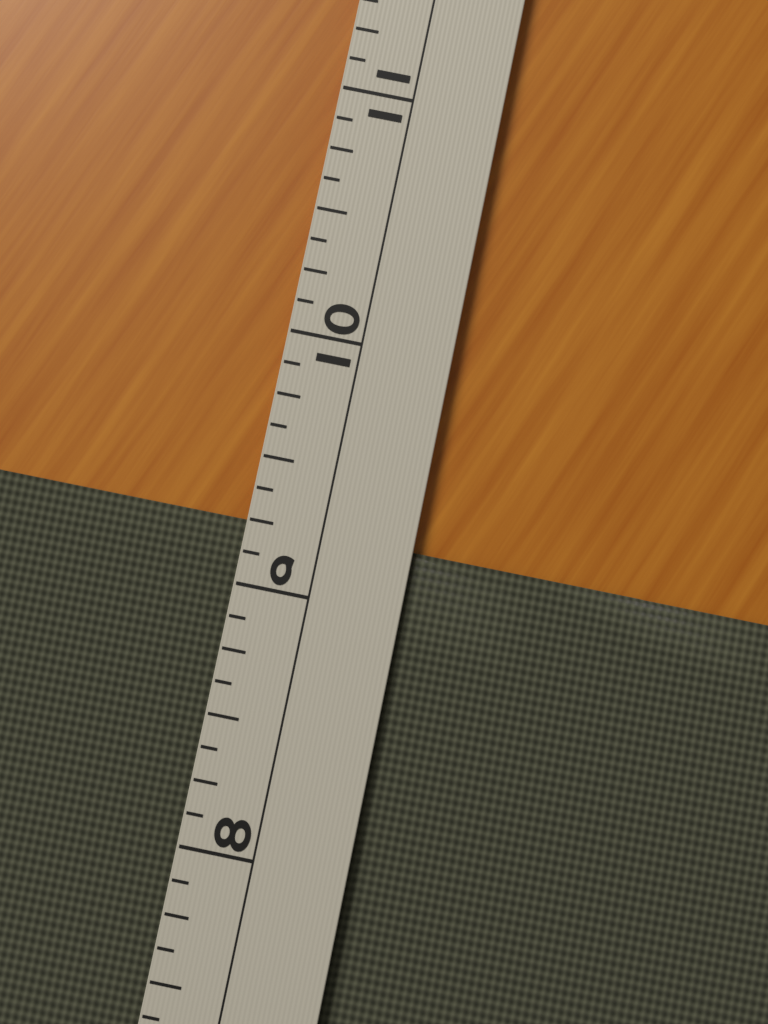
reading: 9.250 (no unit)
